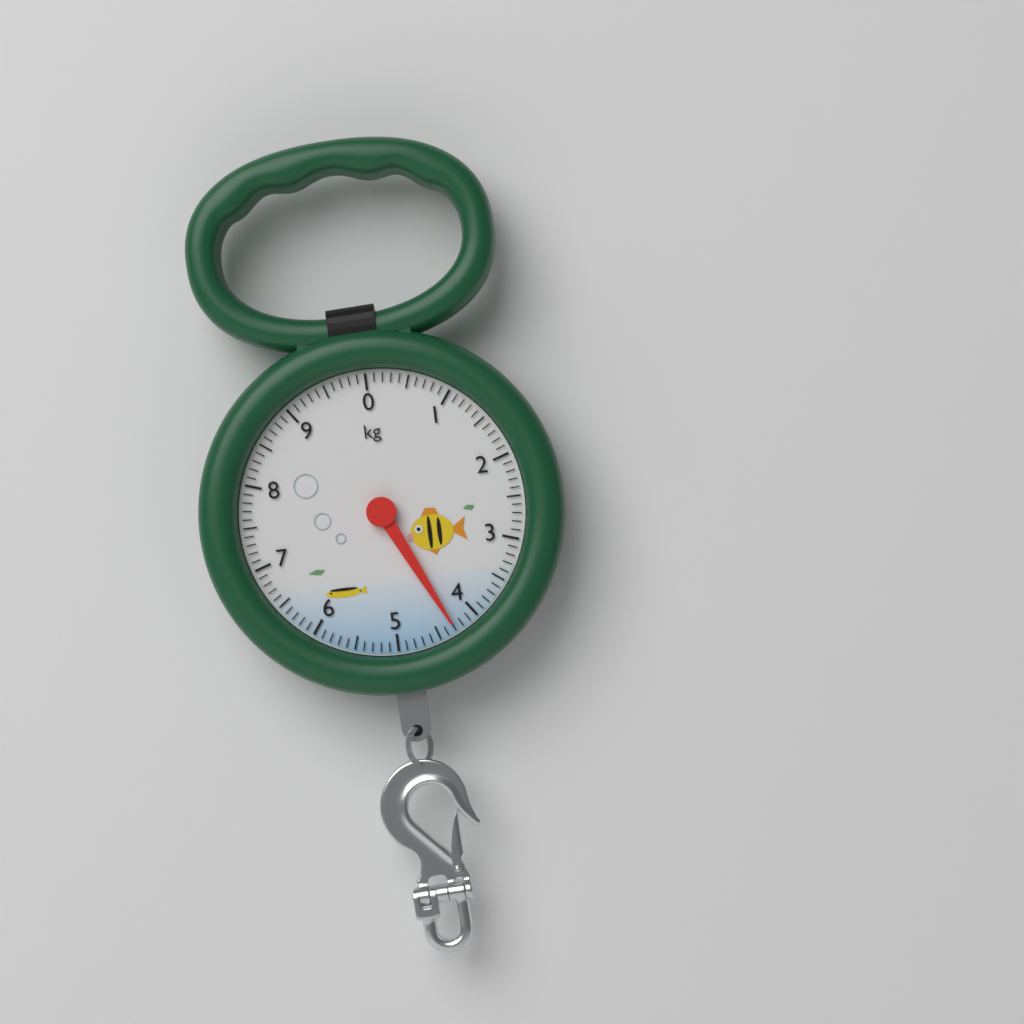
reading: 4.3 kg
